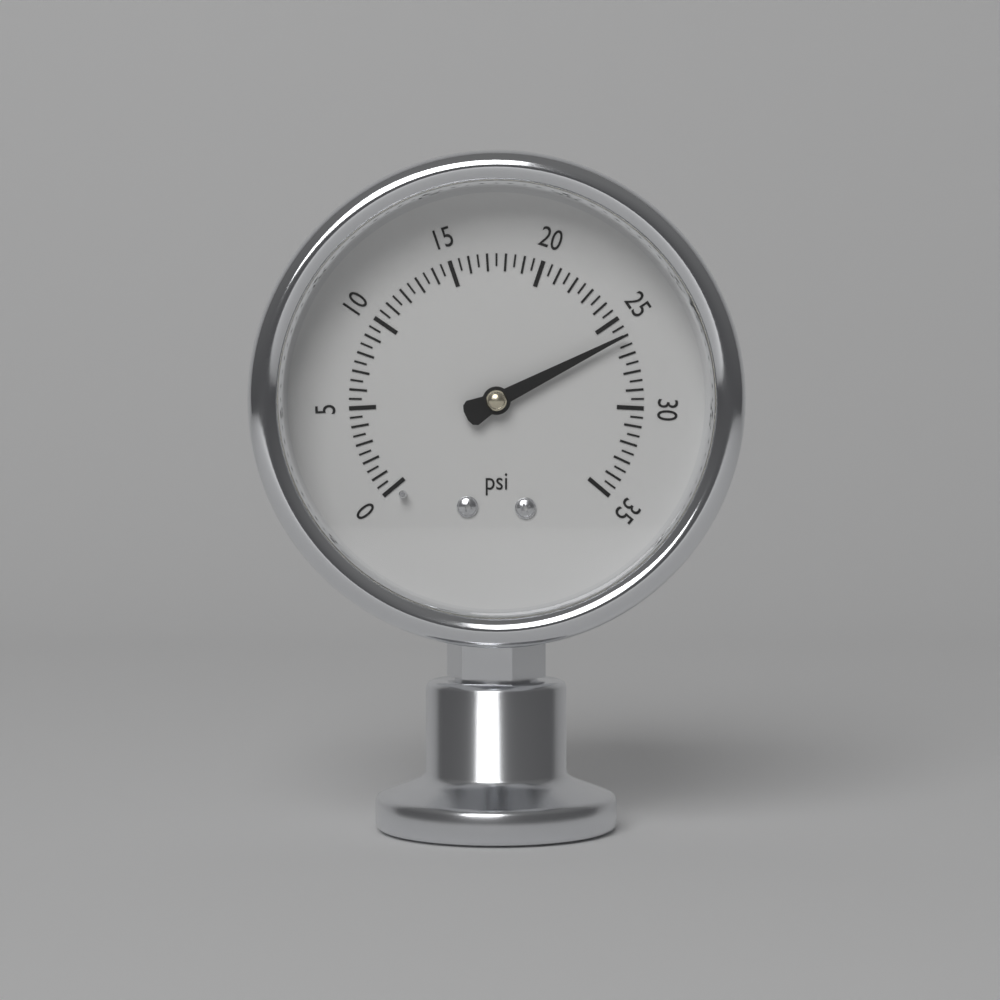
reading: 26.0 psi
